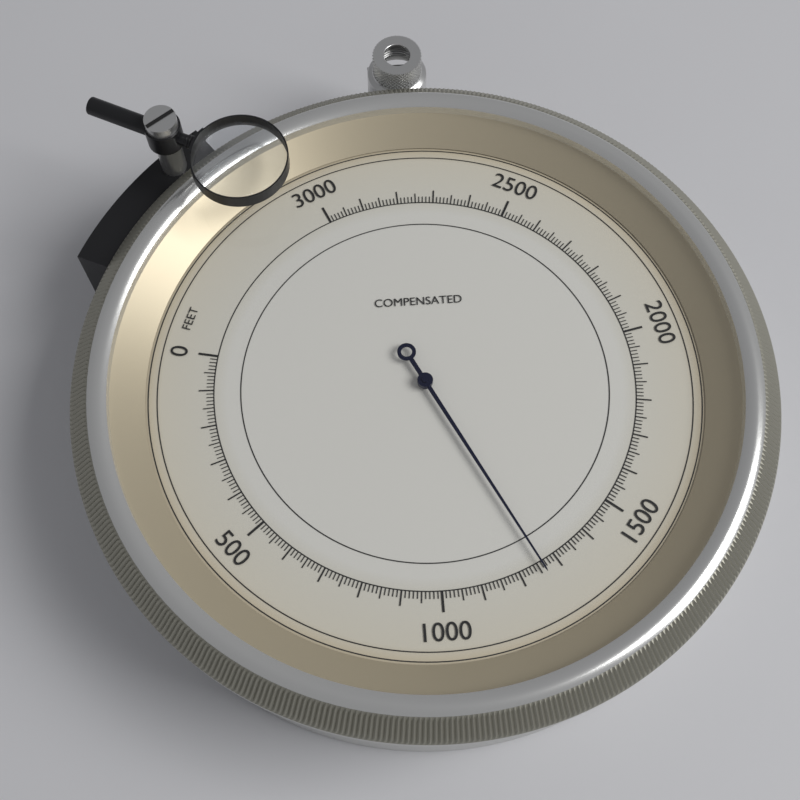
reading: 1260 feet
